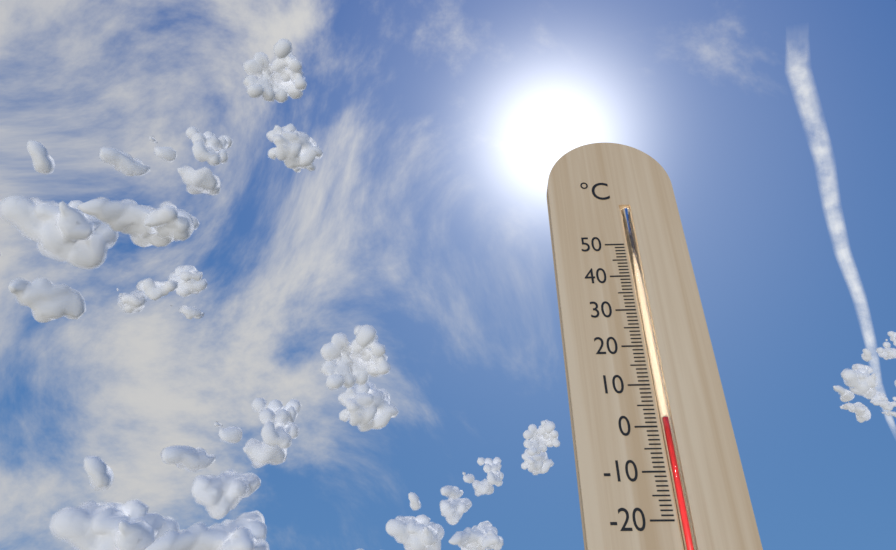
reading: 2 °C
